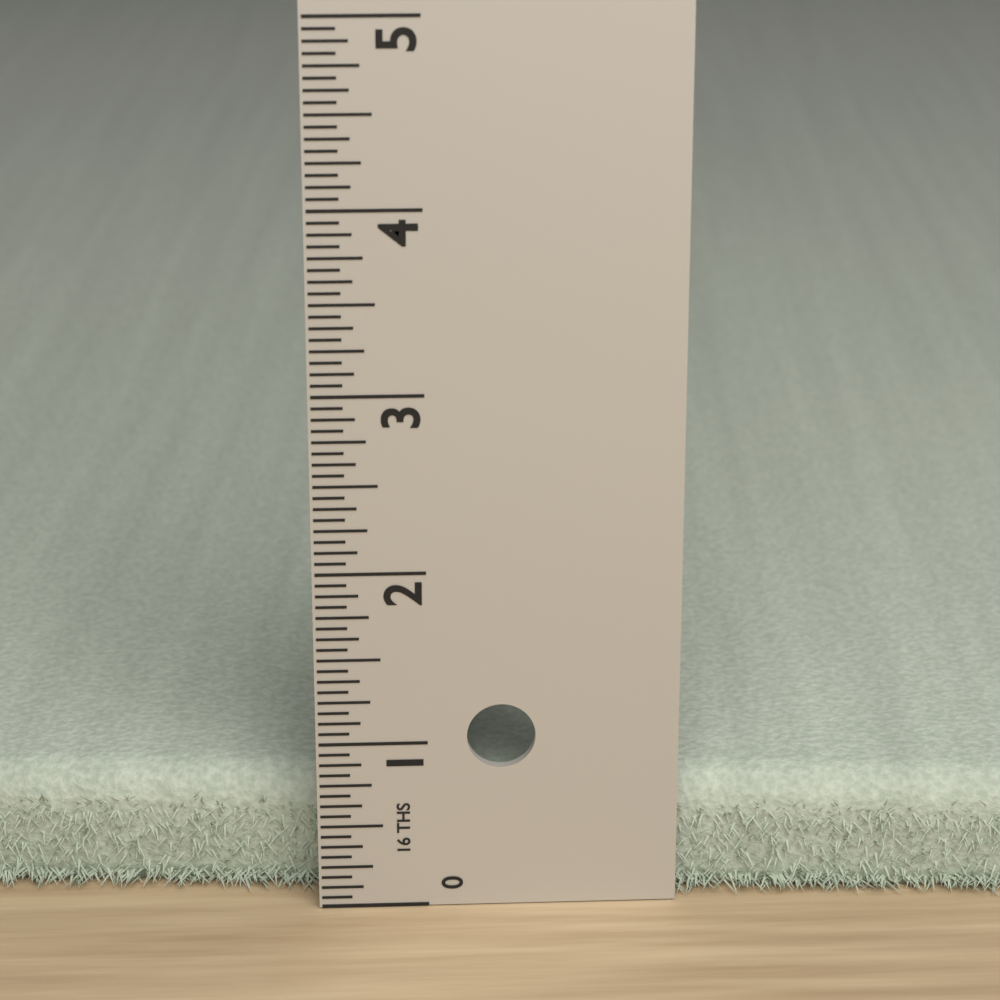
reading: 0.6875 in
